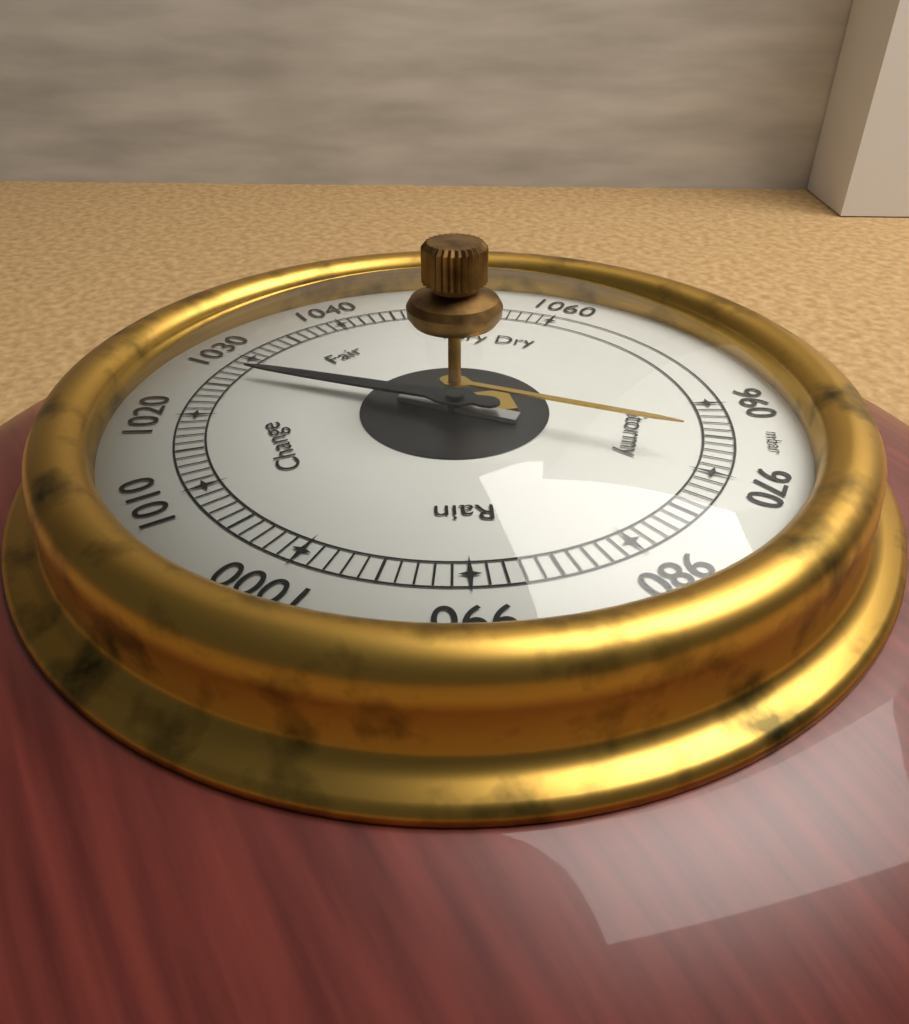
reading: 1027 mbar
